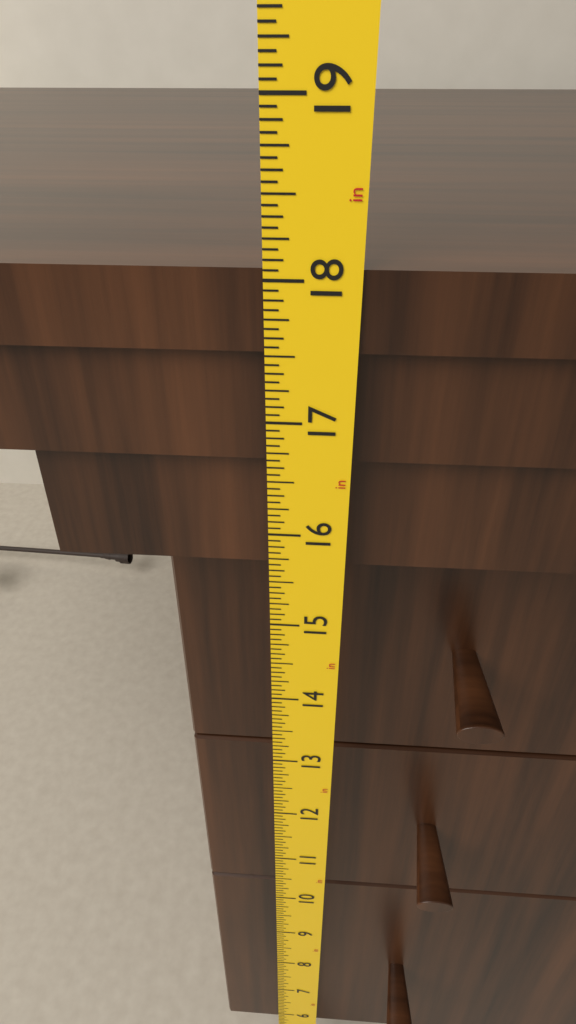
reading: 18.0625 in
